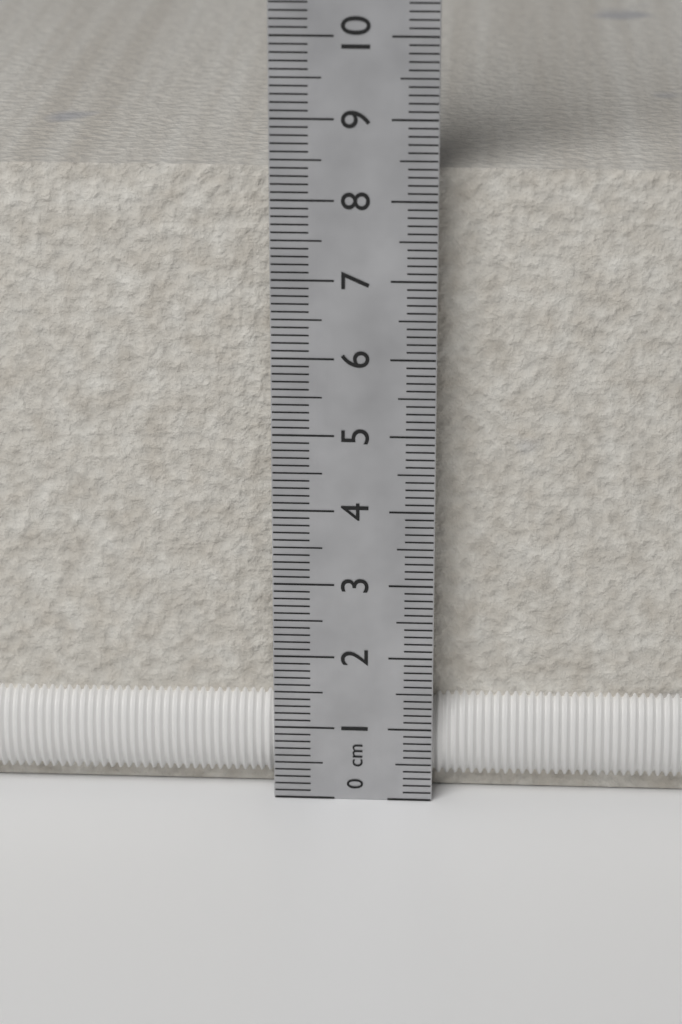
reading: 8.3 cm
